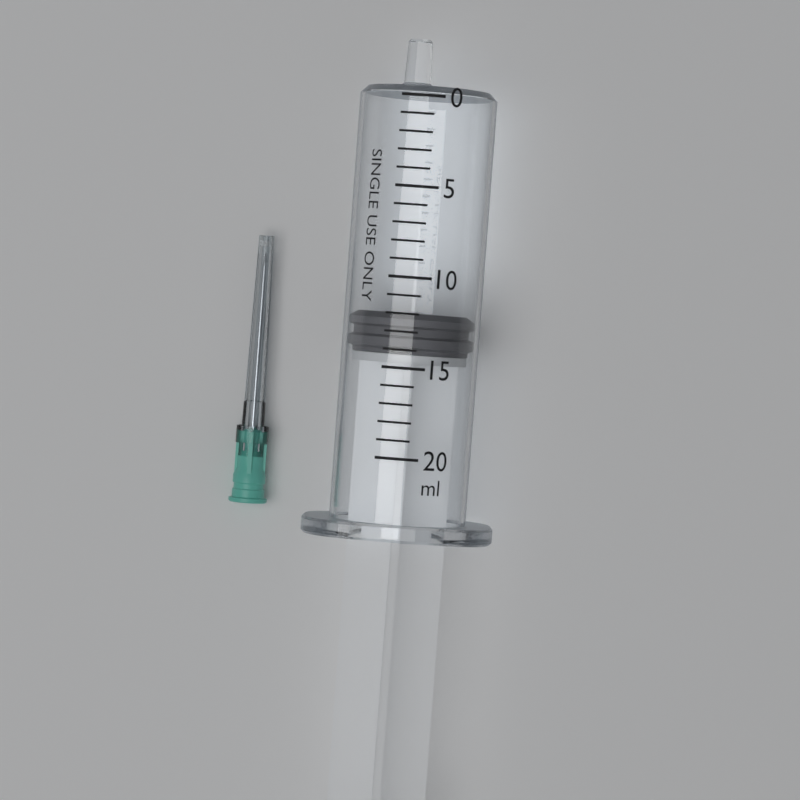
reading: 12 ml
